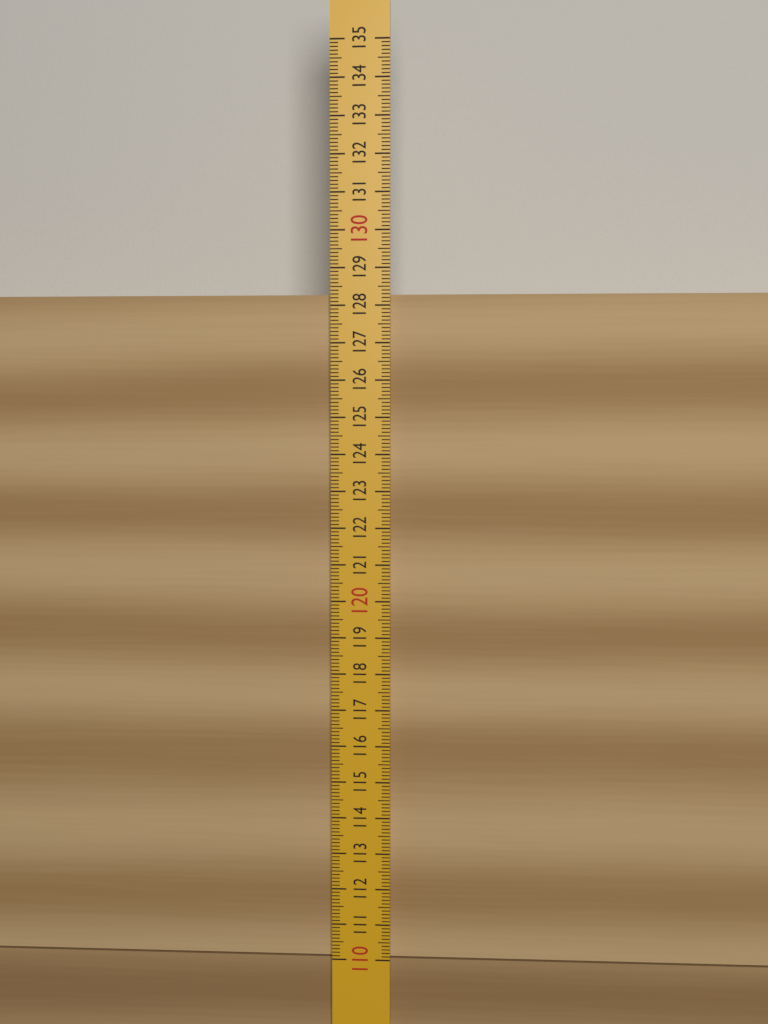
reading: 128.3 (no unit)
